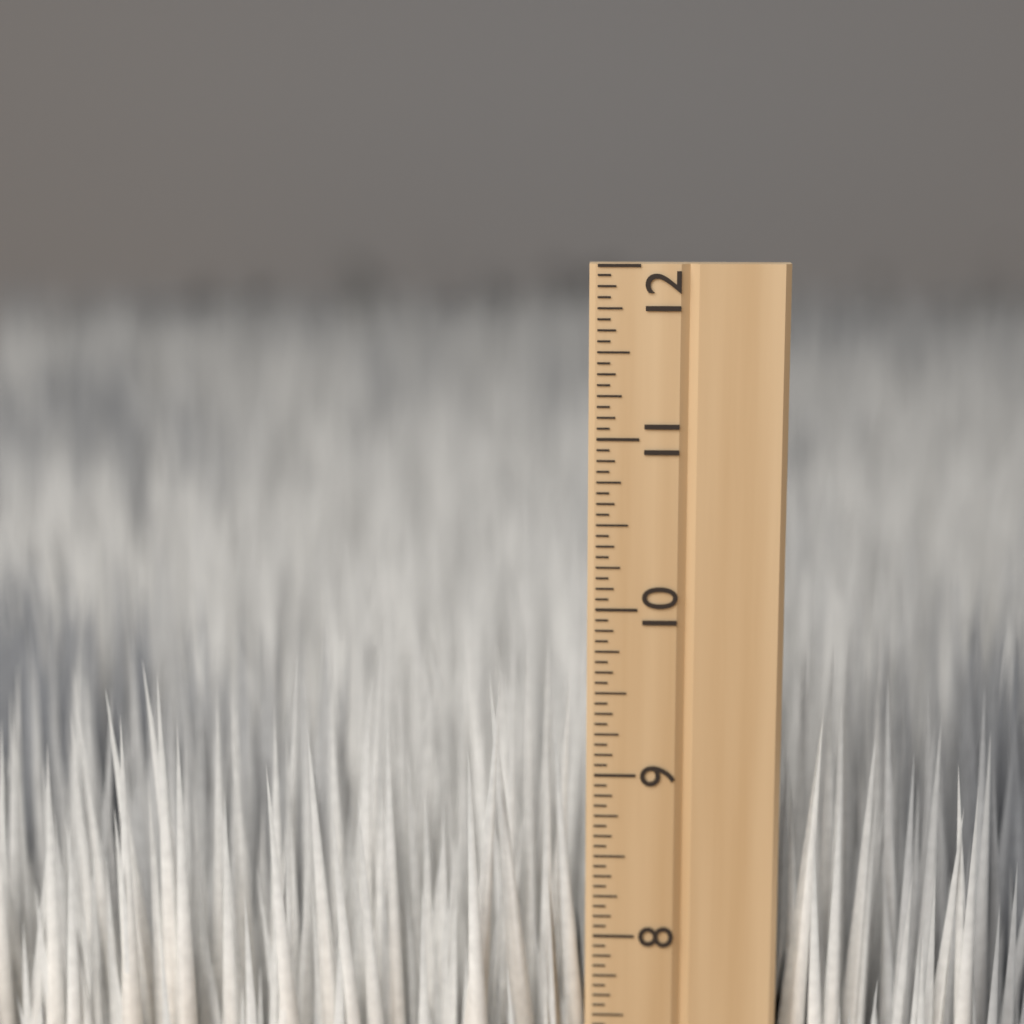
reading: 9.6875 inch
